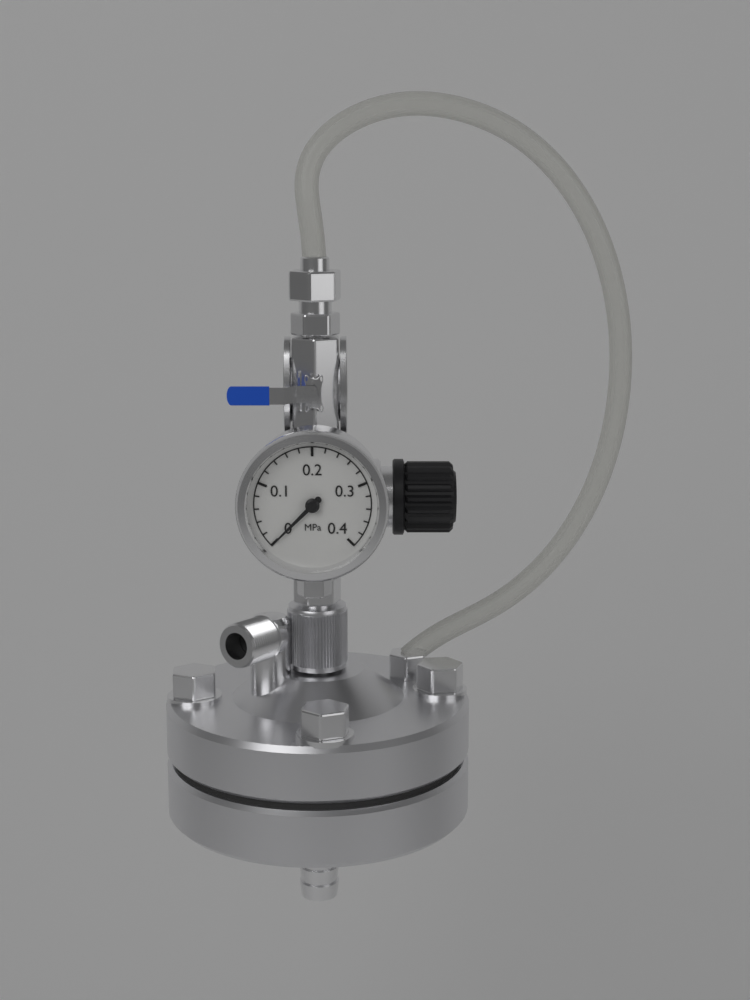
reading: 0.00 MPa
